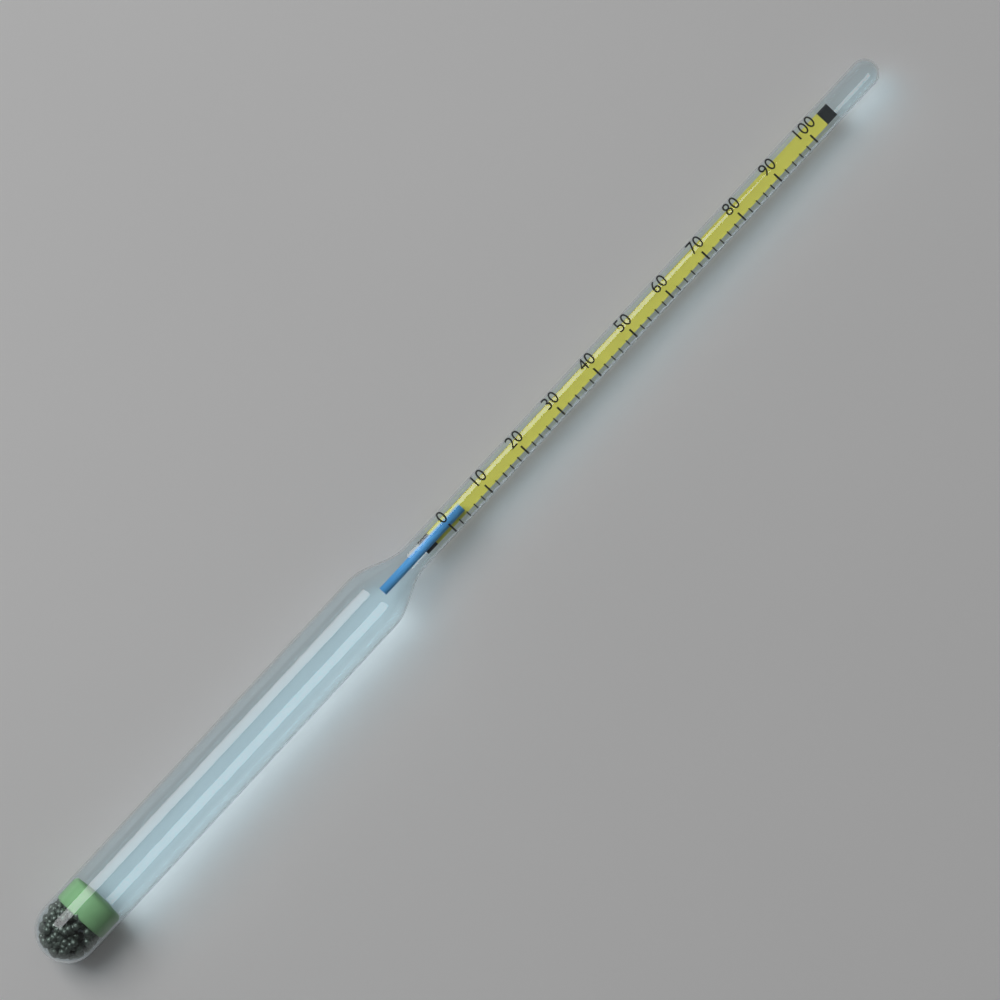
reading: 4 (no unit)
